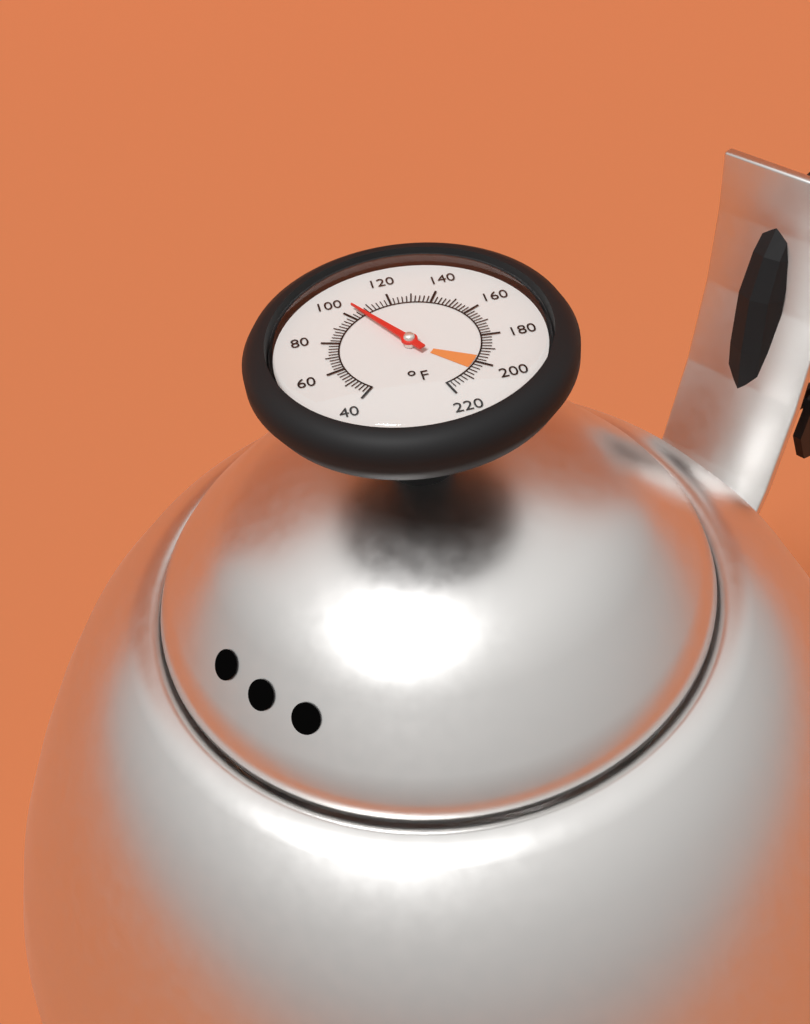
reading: 104 °F
